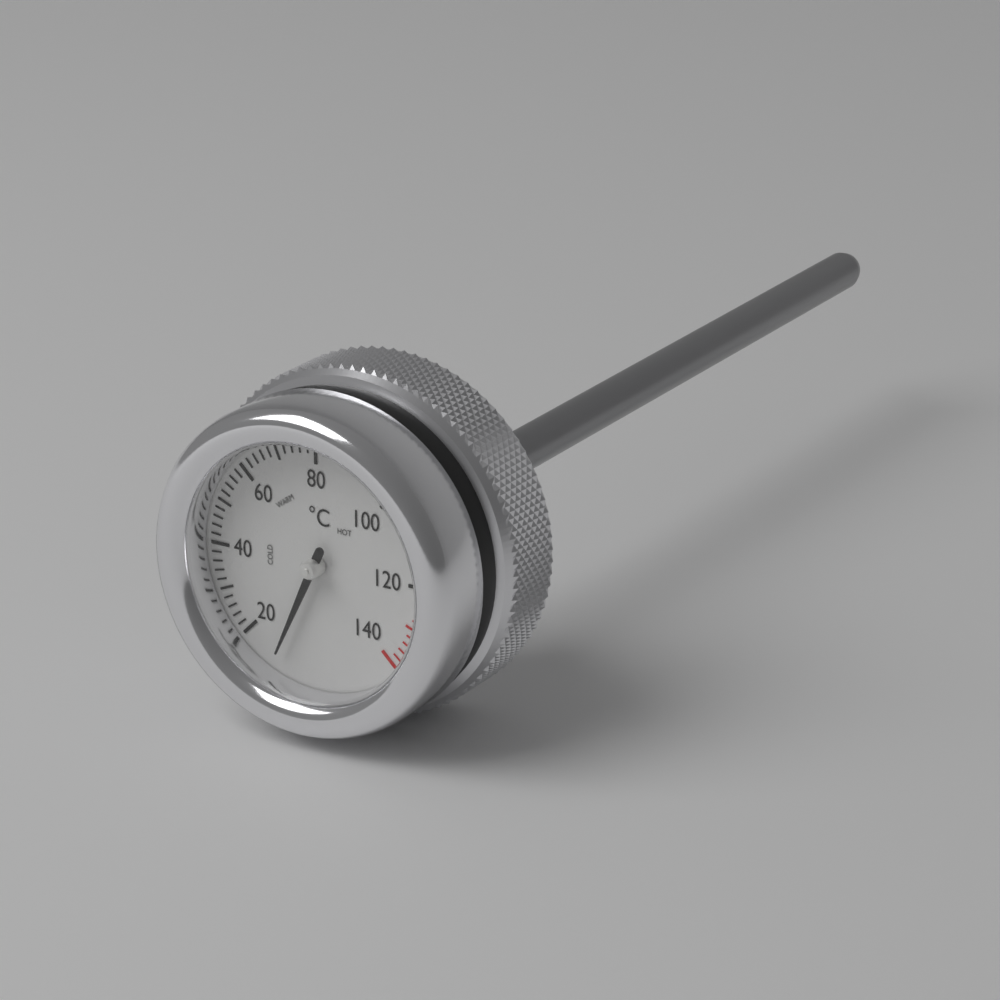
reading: 11 °C
